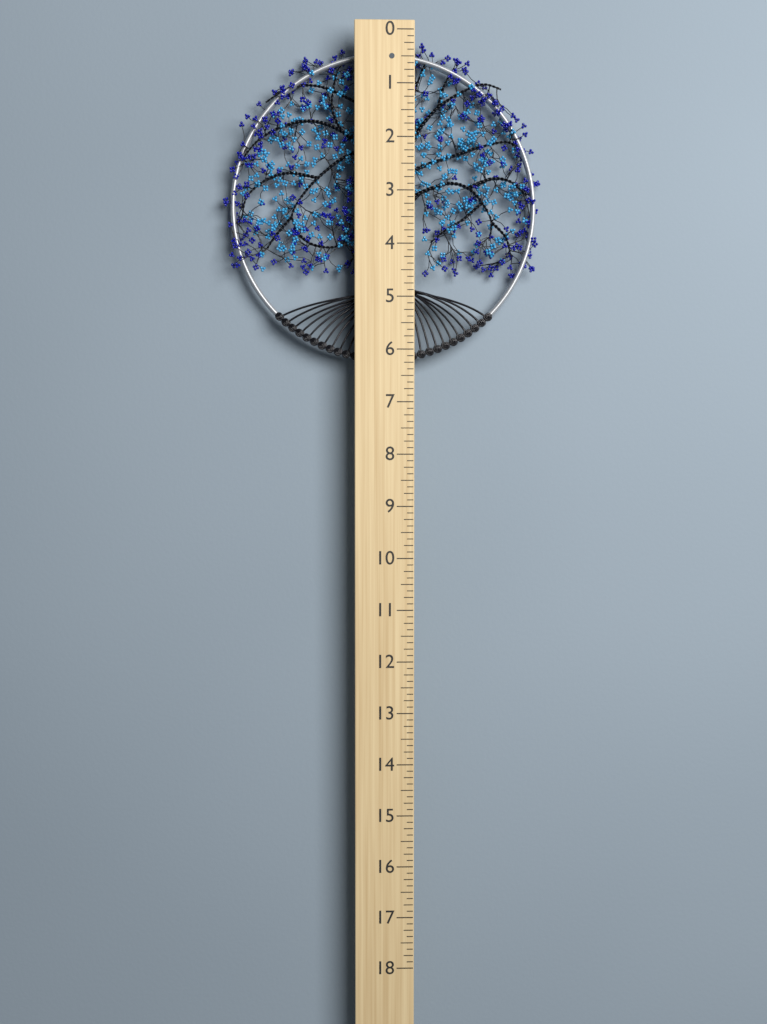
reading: 6.250 (no unit)
